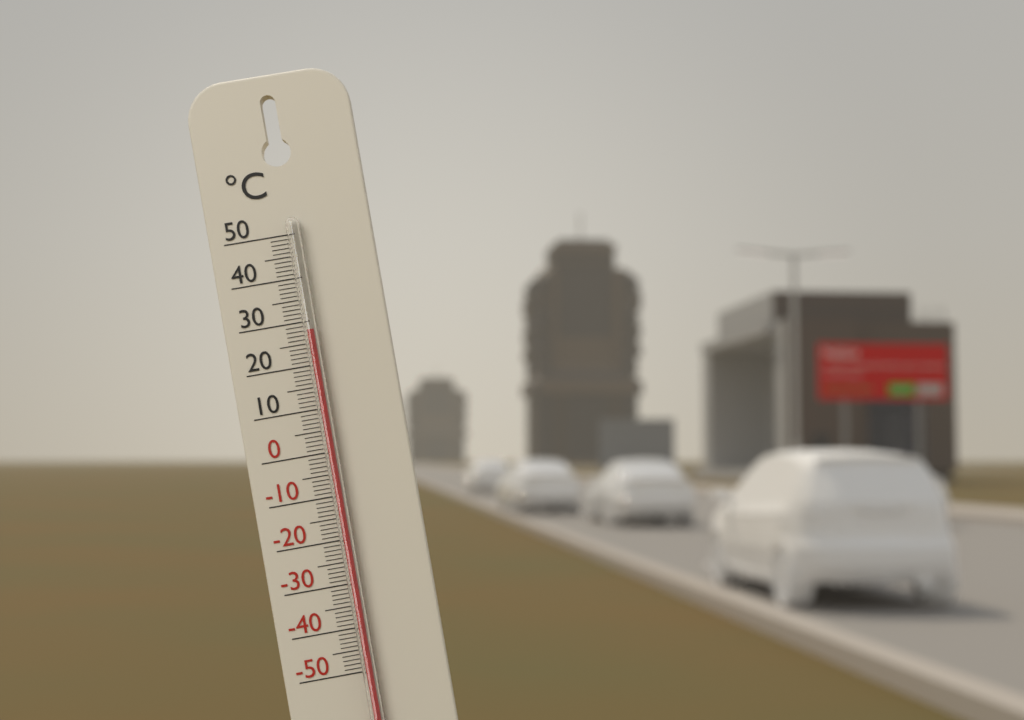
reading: 28 °C
